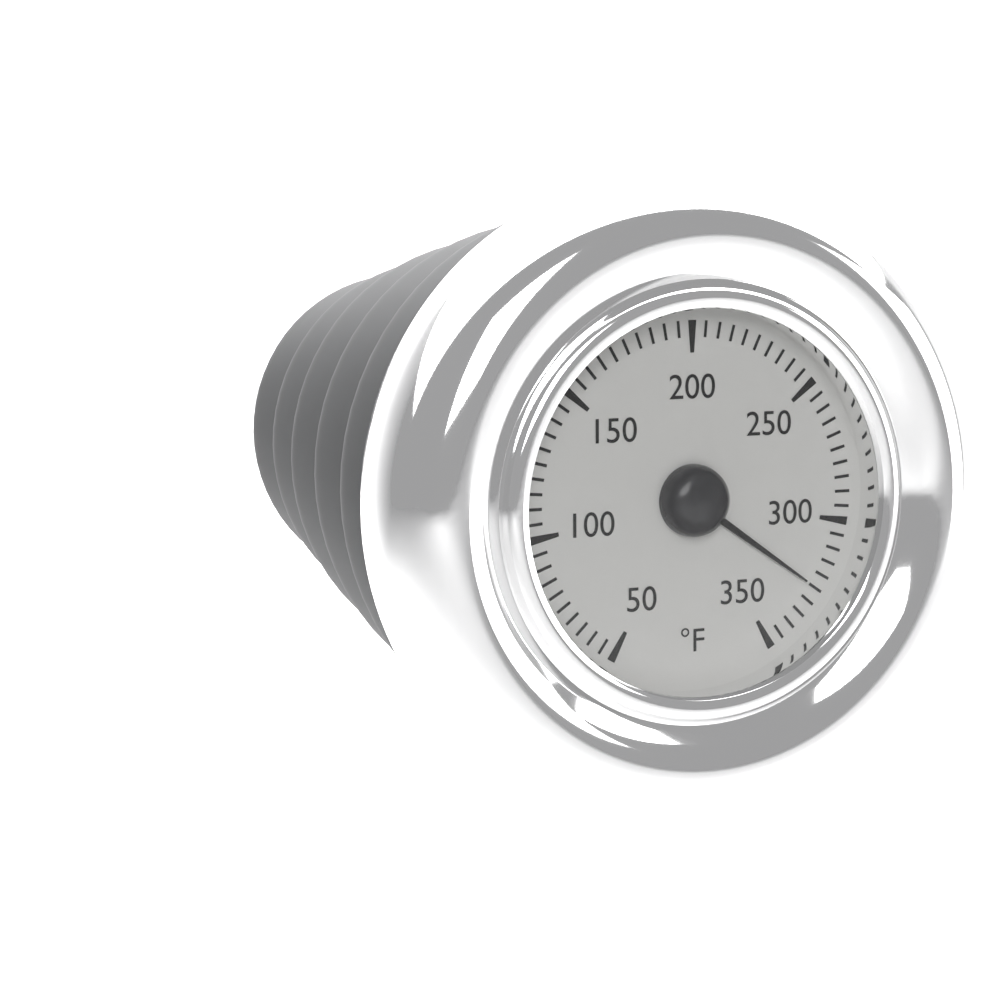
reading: 325 °F
